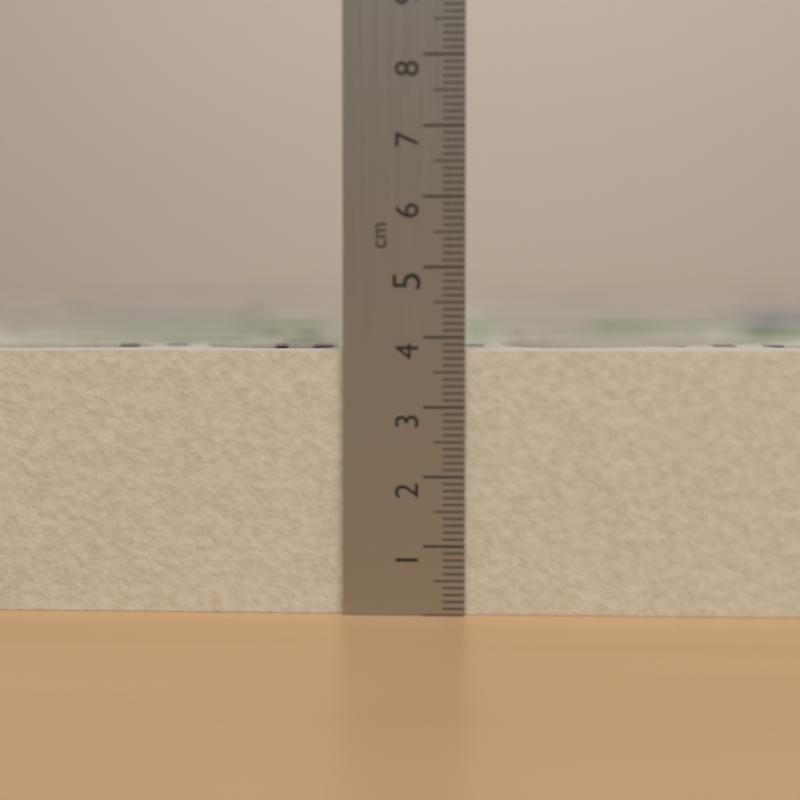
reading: 3.8 cm
